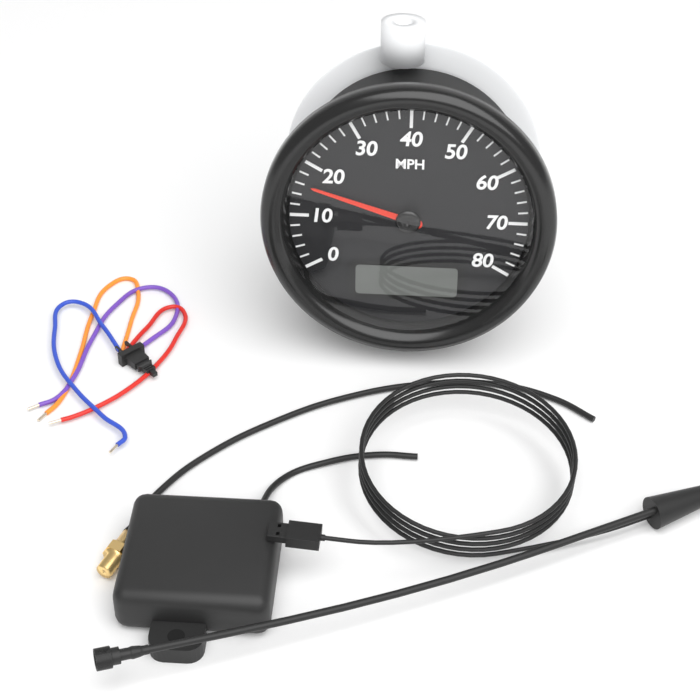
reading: 16 MPH
